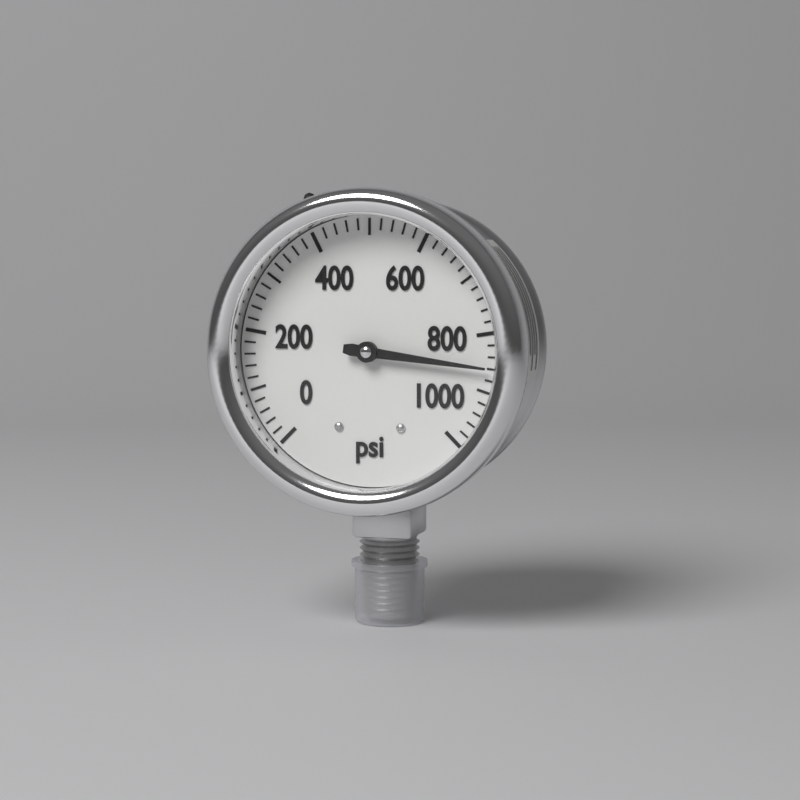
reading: 860 psi
